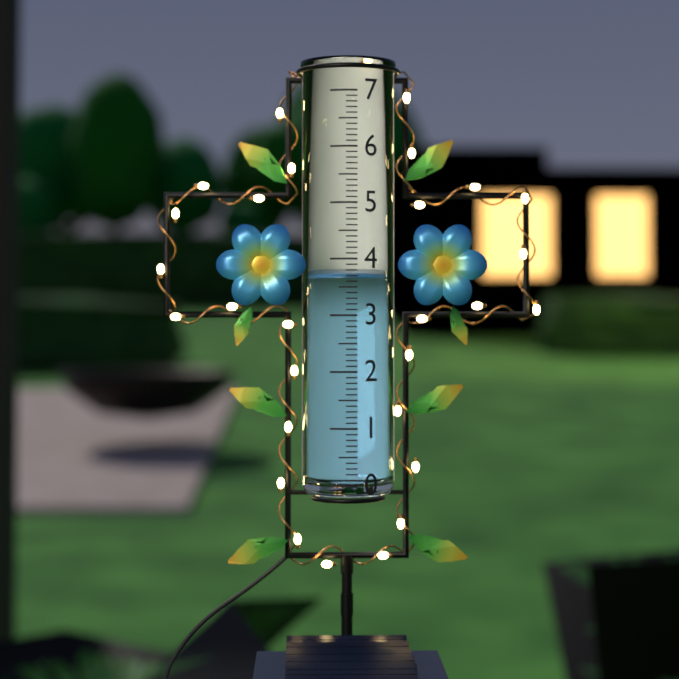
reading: 3.7 (no unit)
